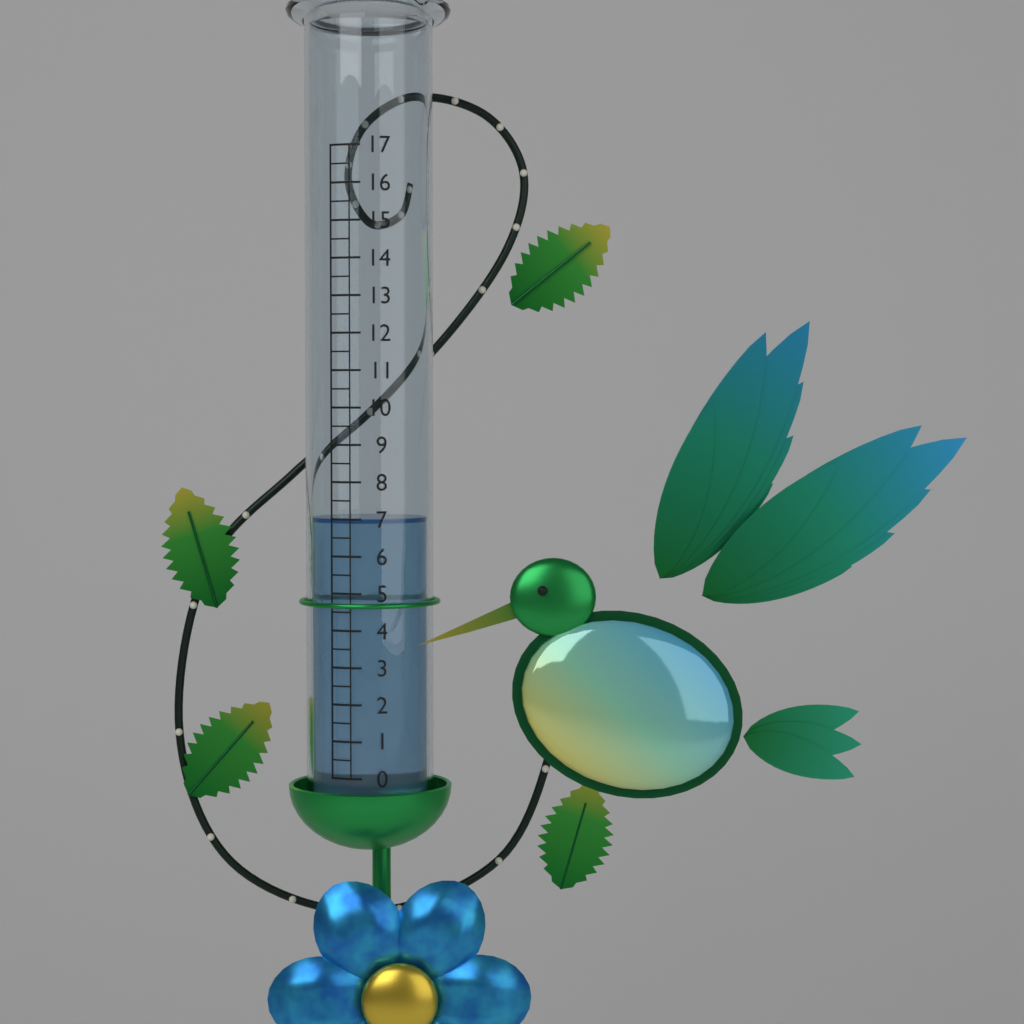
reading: 7.0 (no unit)
